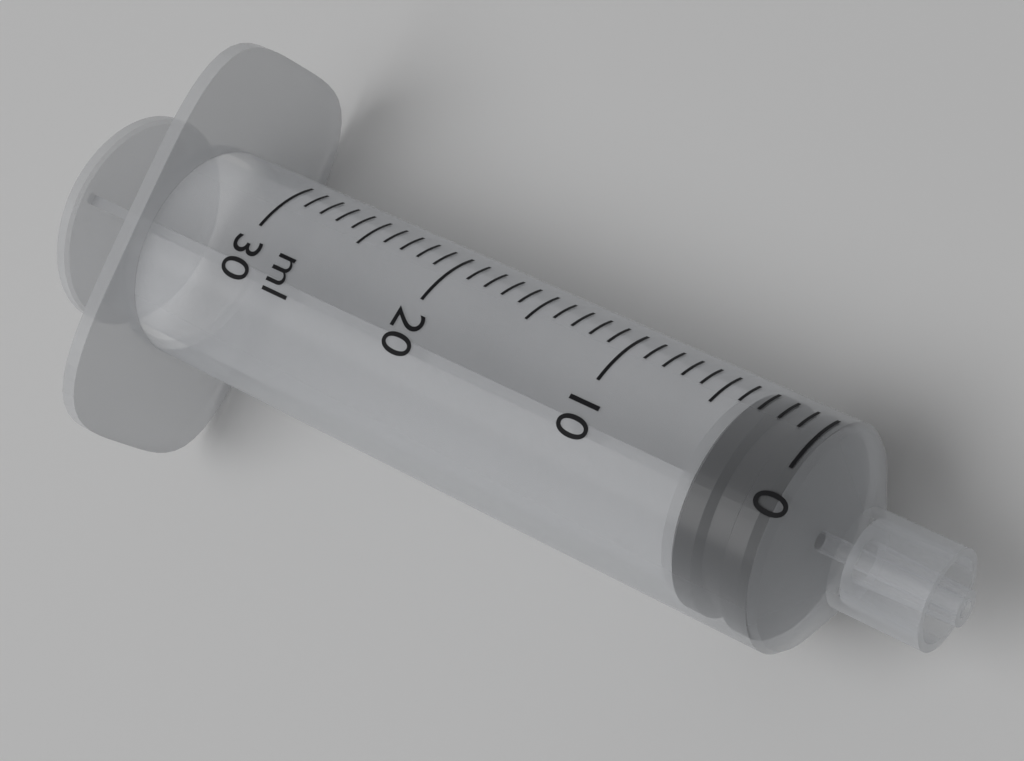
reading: 0 ml
